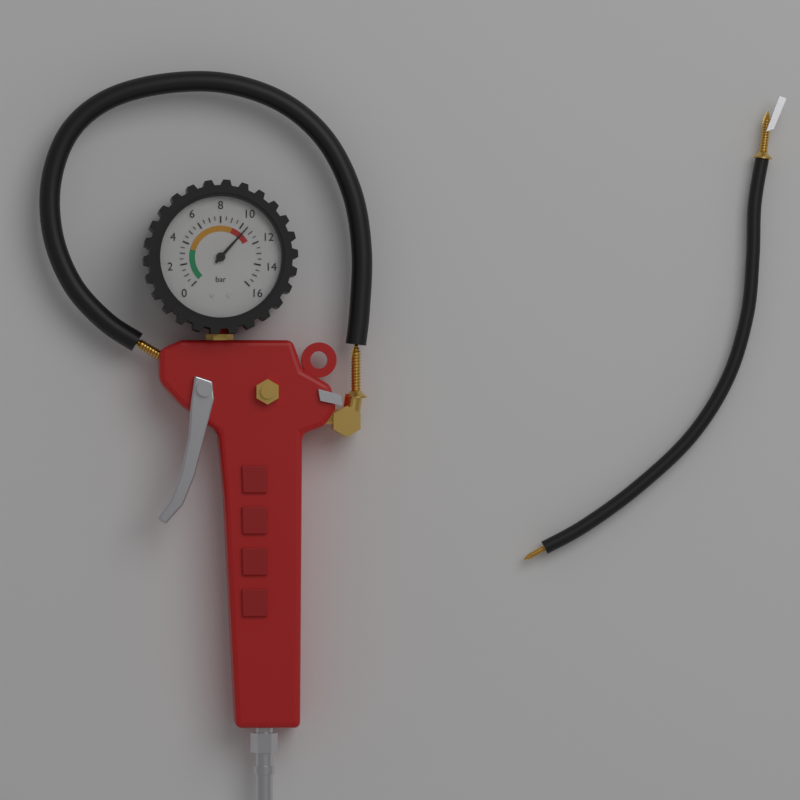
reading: 10.5 bar
